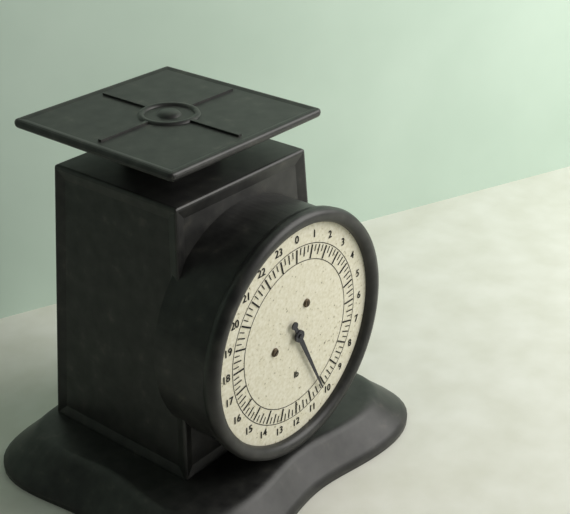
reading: 10.25 lb
